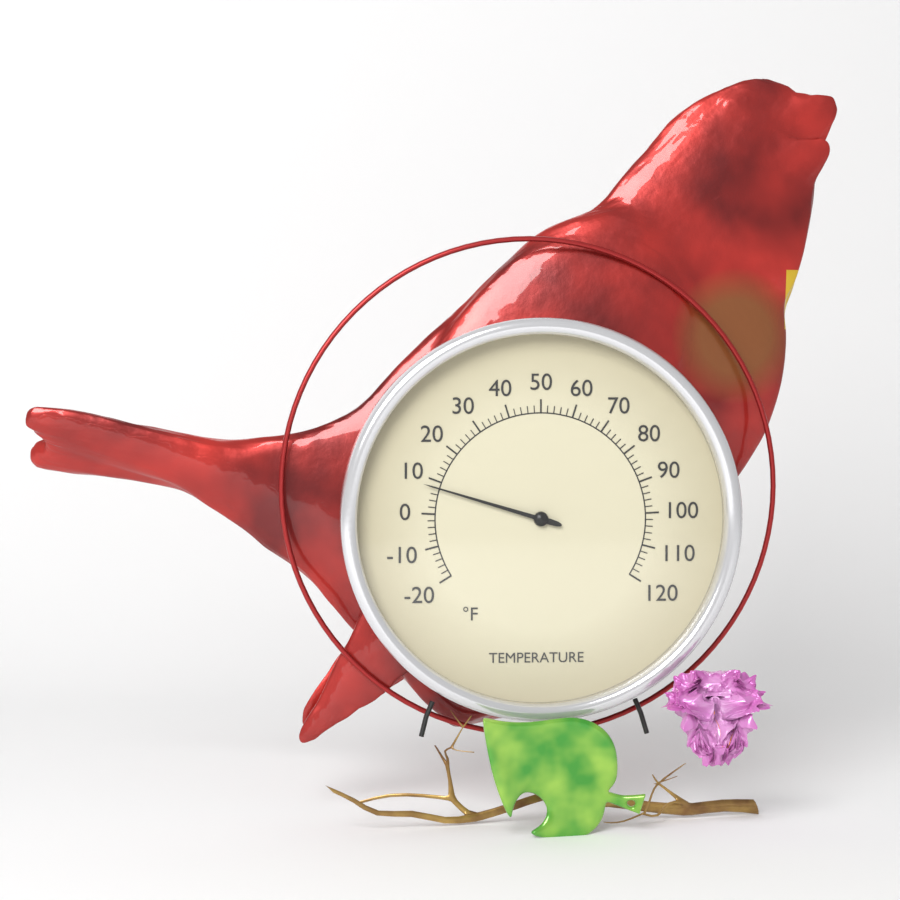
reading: 8 °F
